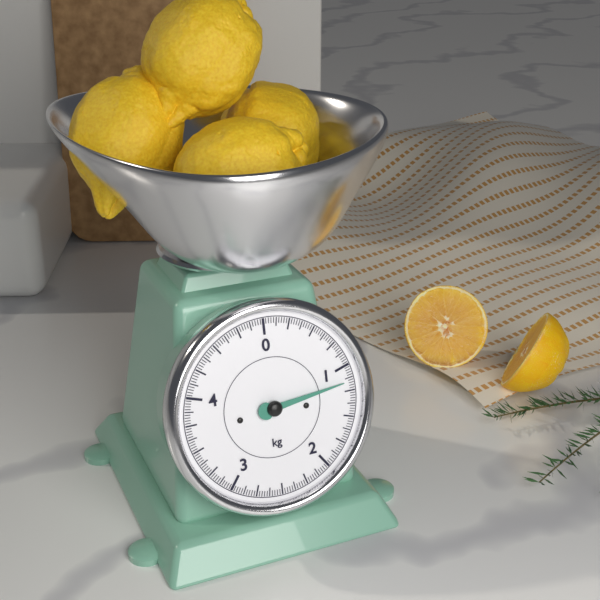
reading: 1.150 kg
